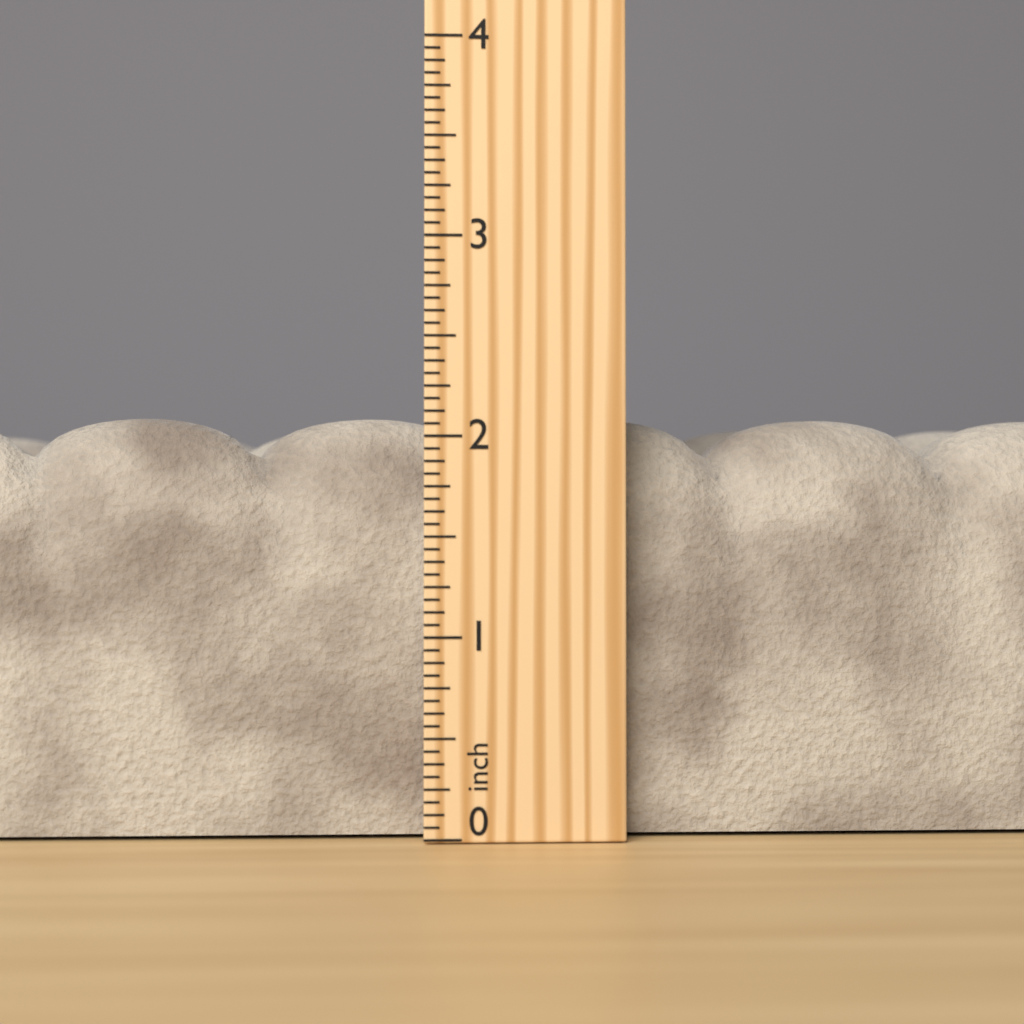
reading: 2.1250 inch
